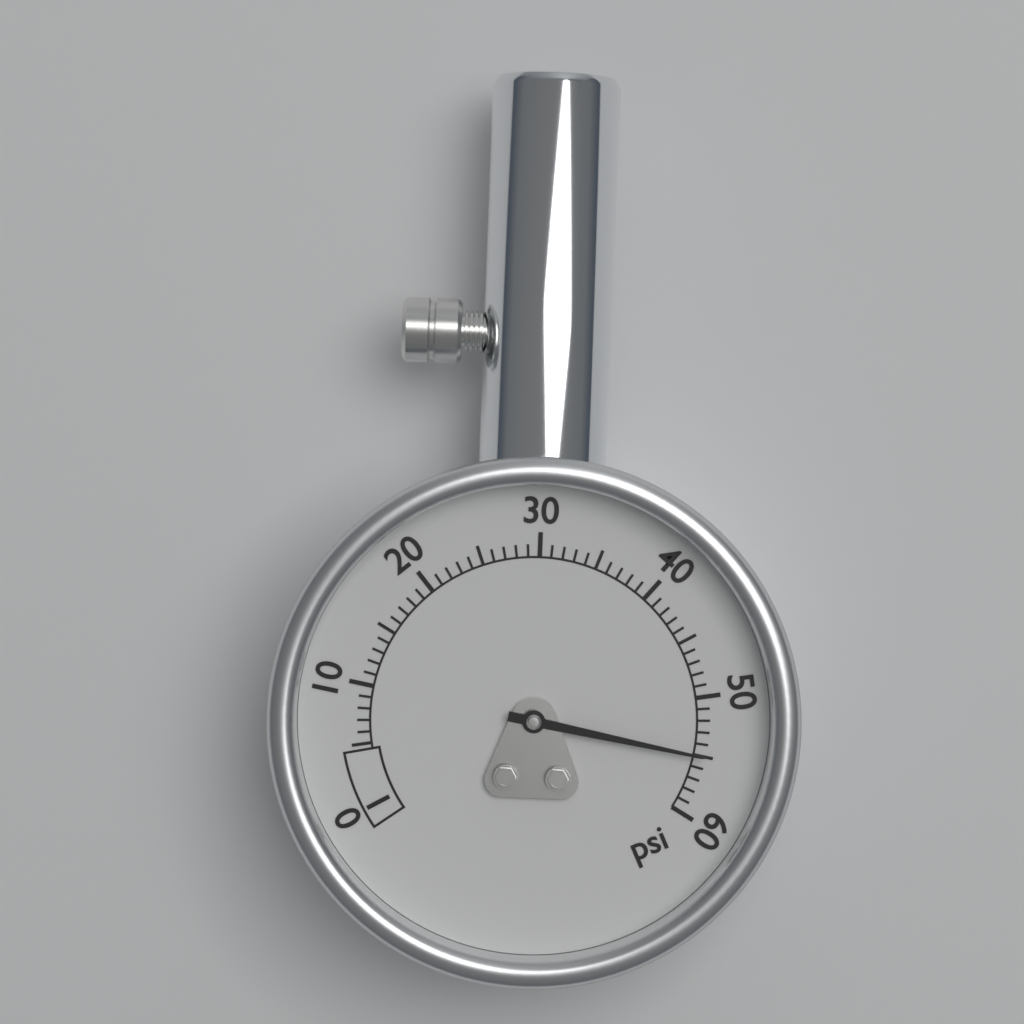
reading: 55 psi
